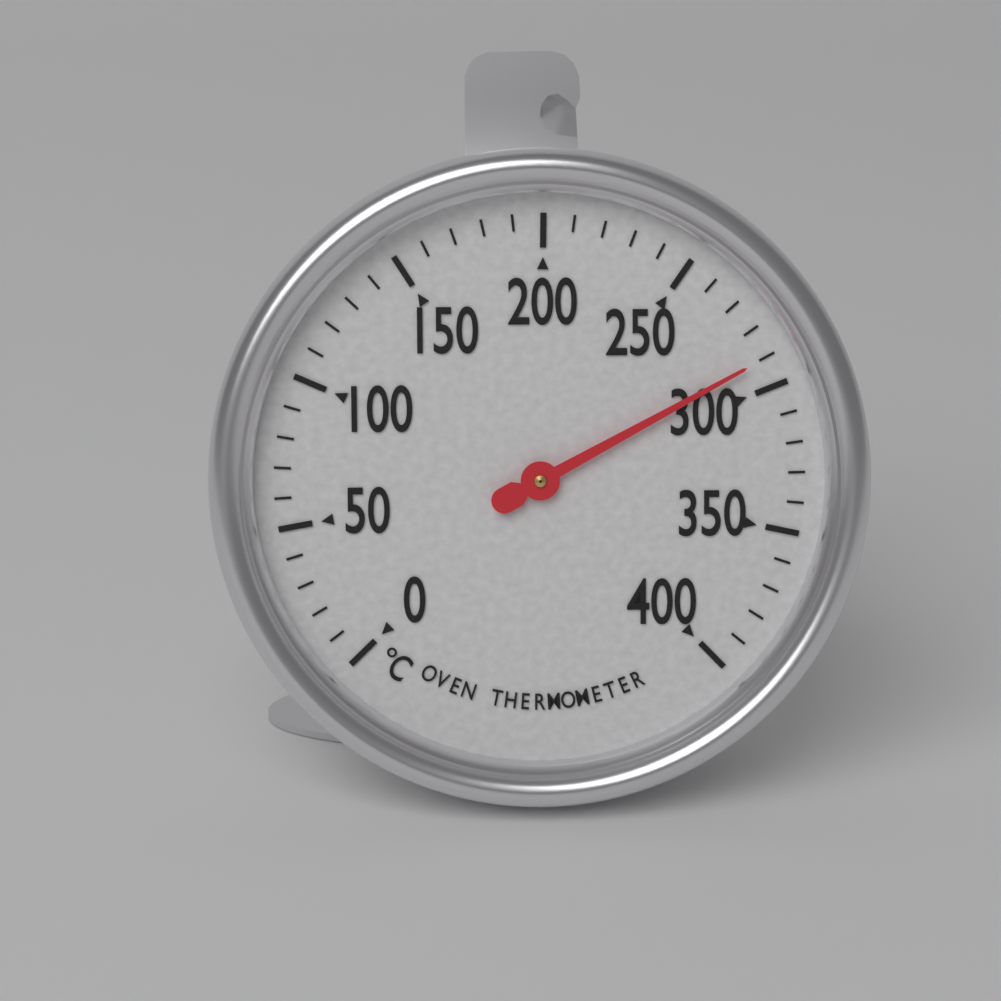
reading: 290 °C
